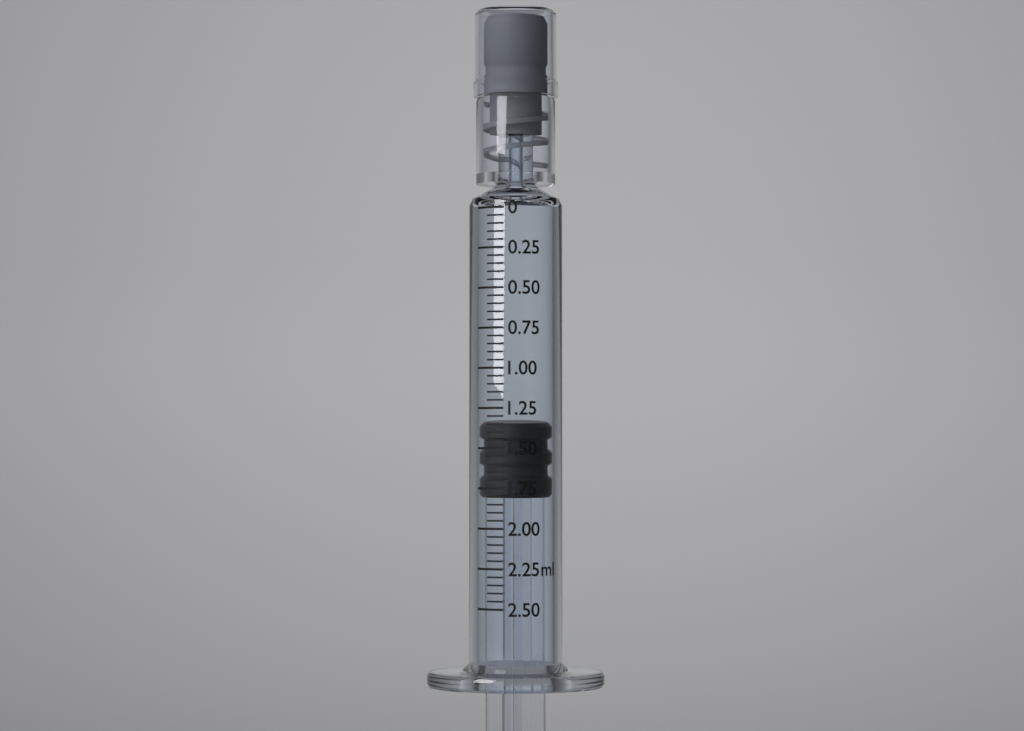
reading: 1.35 ml
